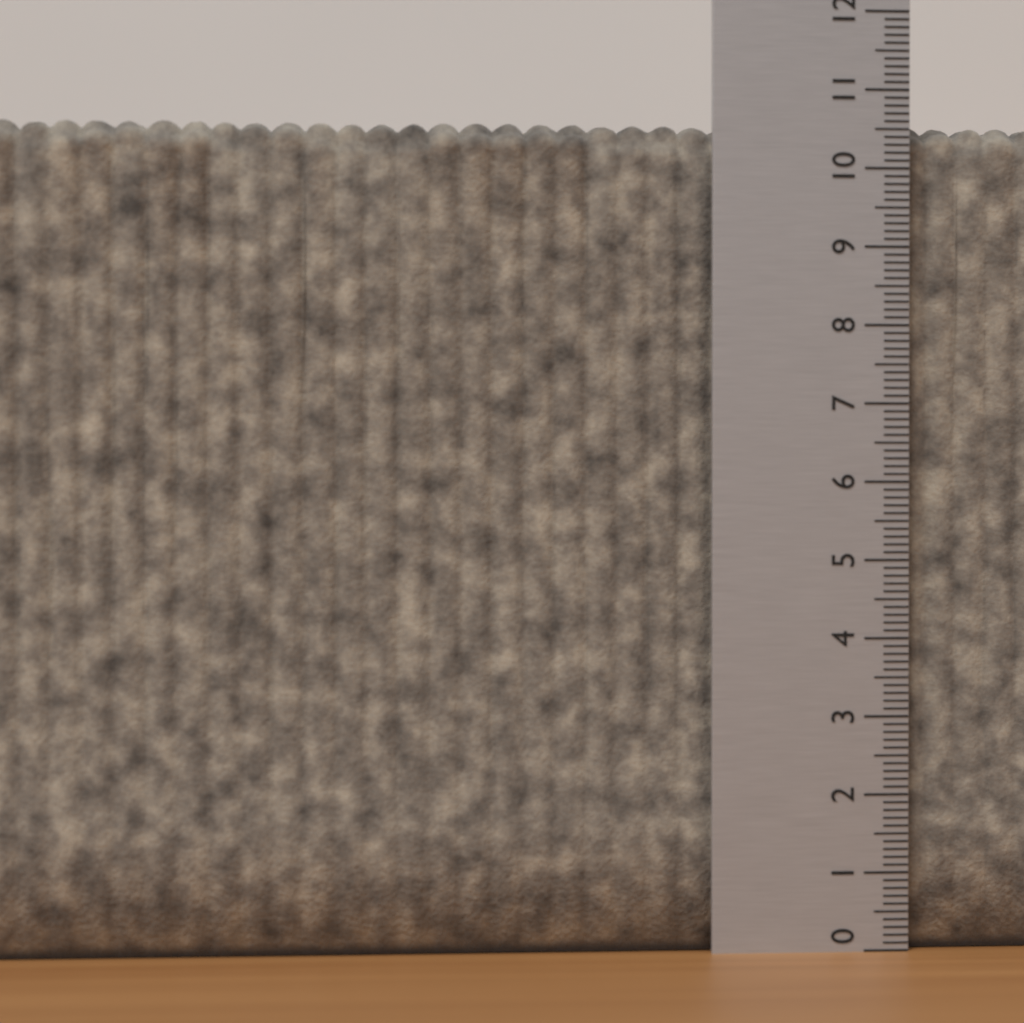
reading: 10.6 (no unit)
